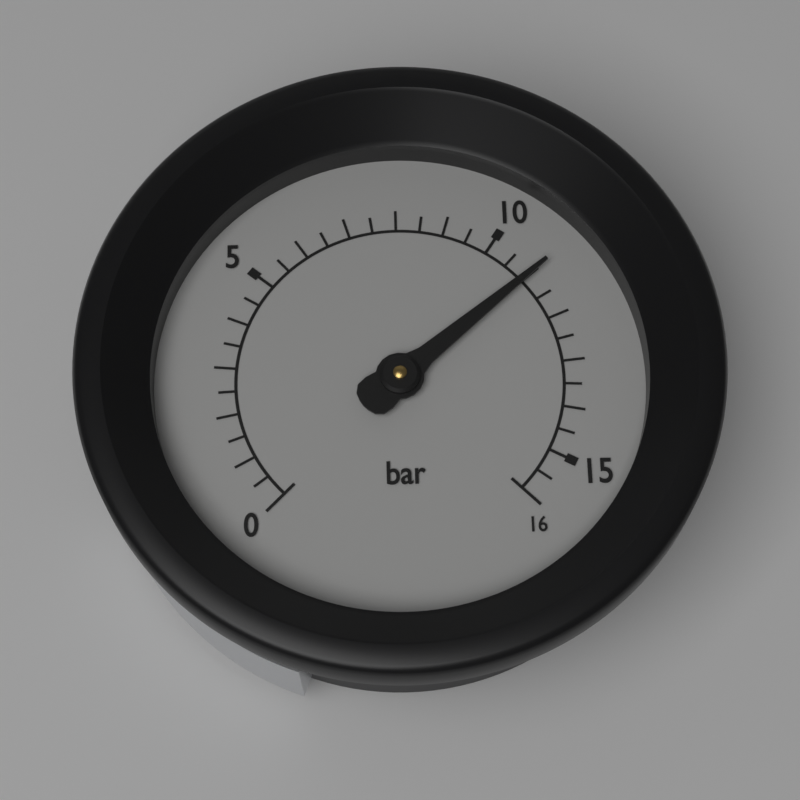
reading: 11.0 bar
